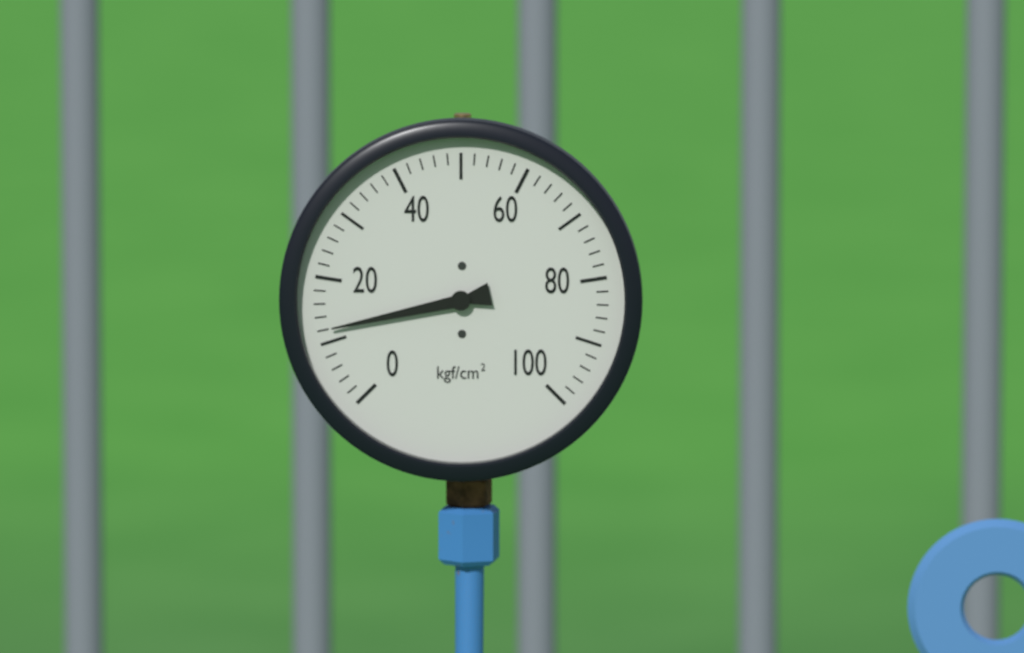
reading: 12 kgf/cm²
